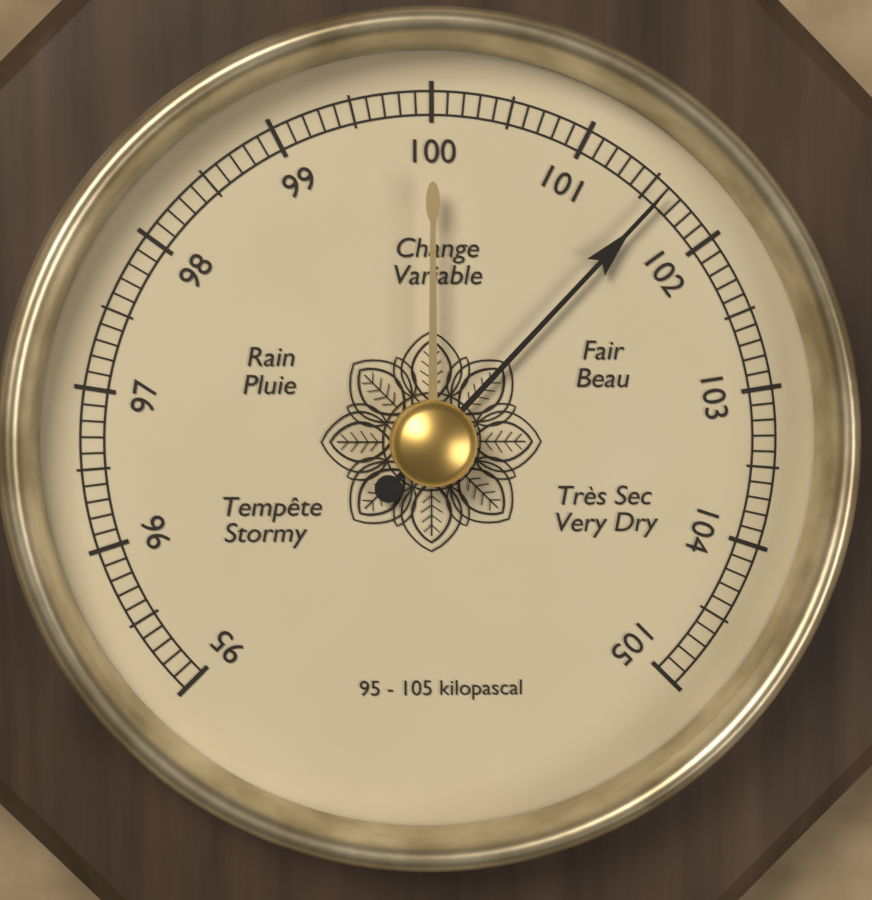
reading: 101.6 kPa
